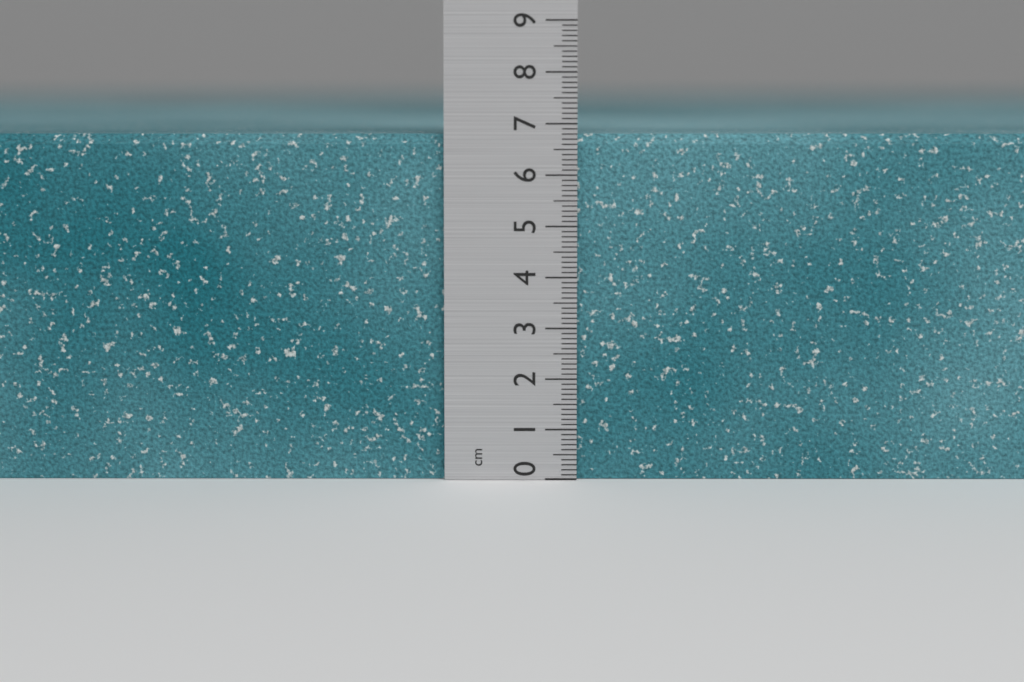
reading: 6.8 cm
